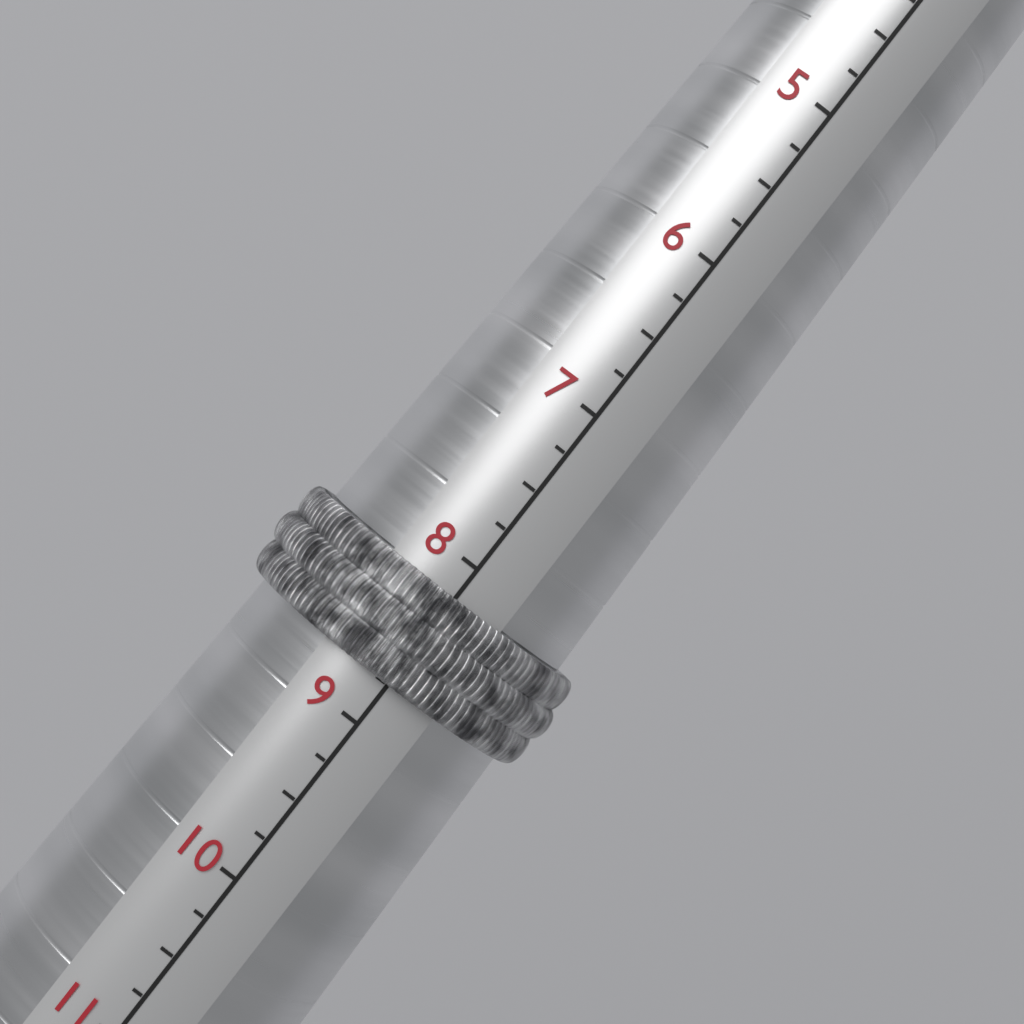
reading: 8.75 (no unit)
